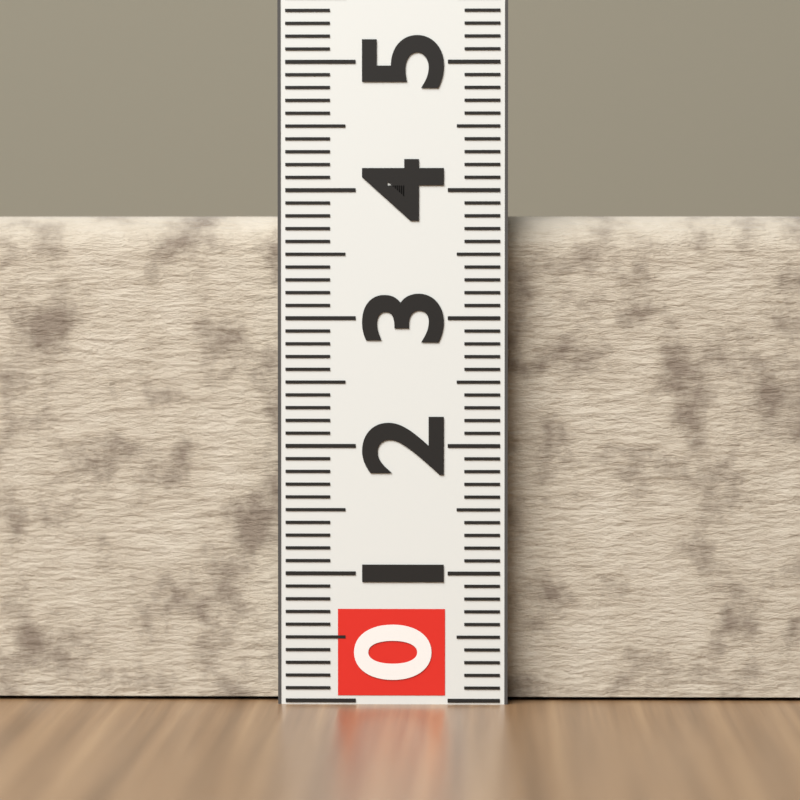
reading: 3.8 (no unit)
